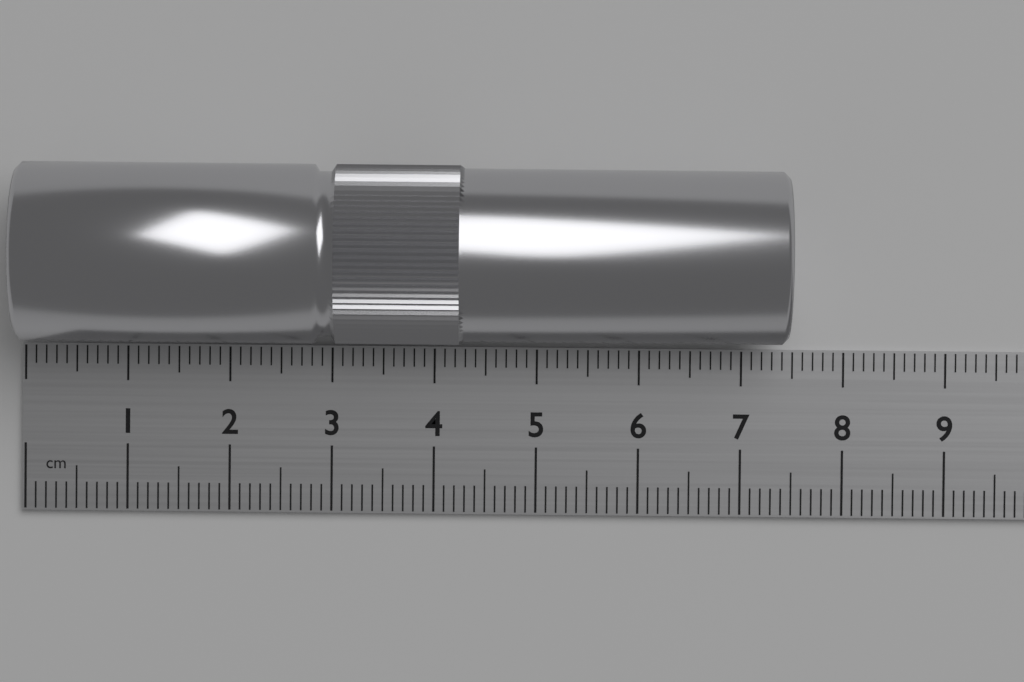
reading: 7.4 cm
